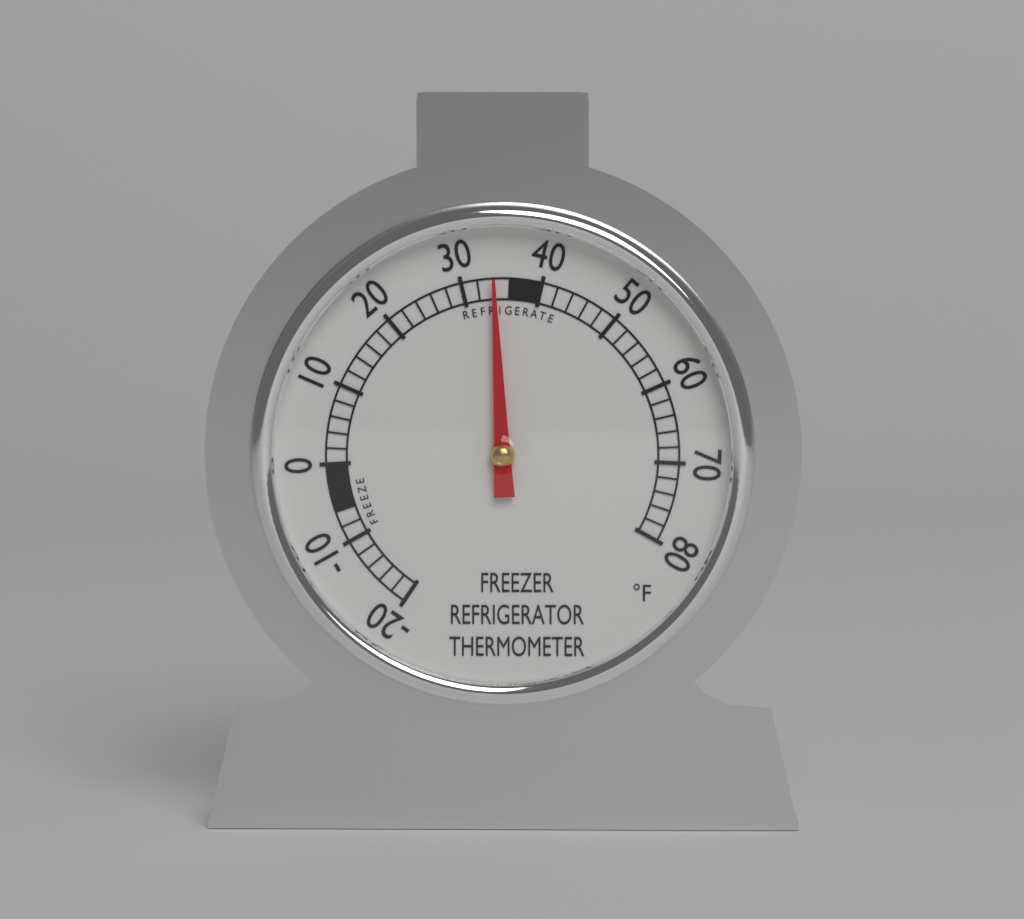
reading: 34 °F
